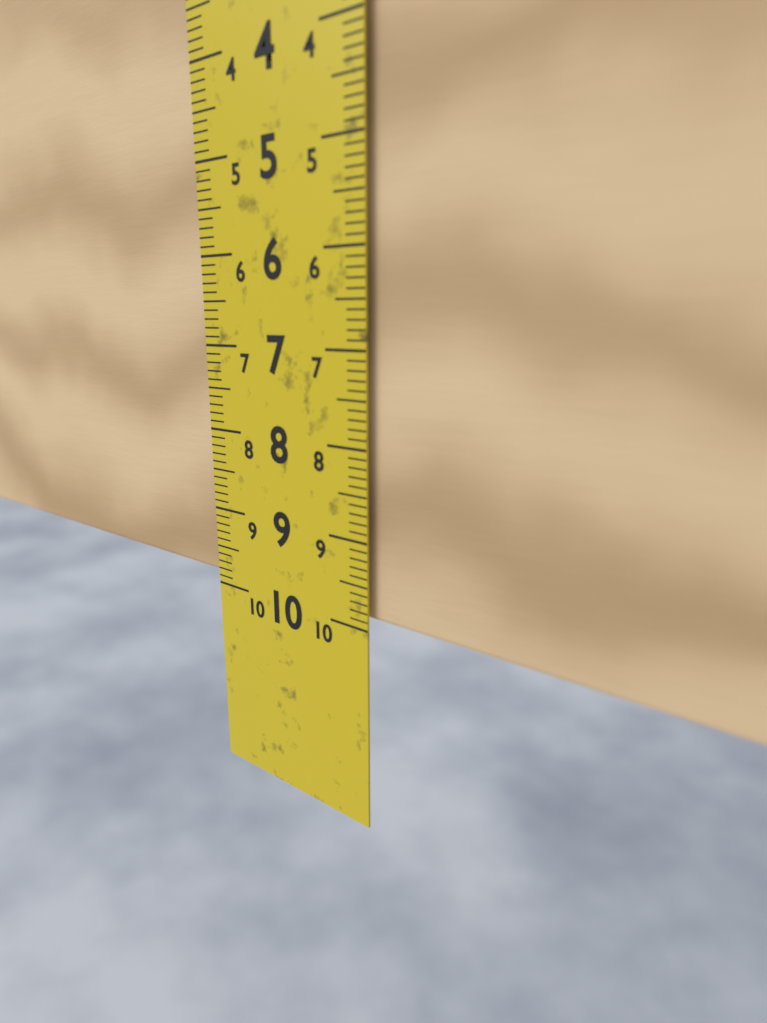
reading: 9.9 cm
